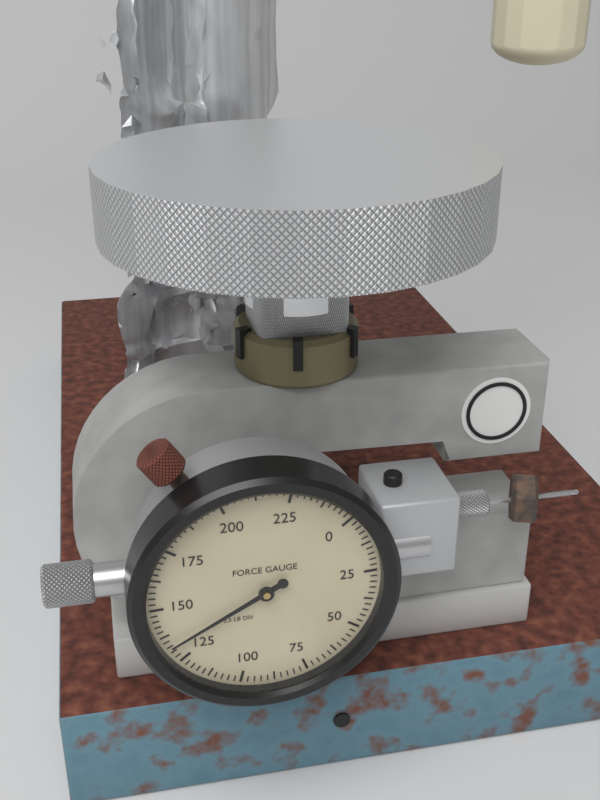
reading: 132.5 lb
